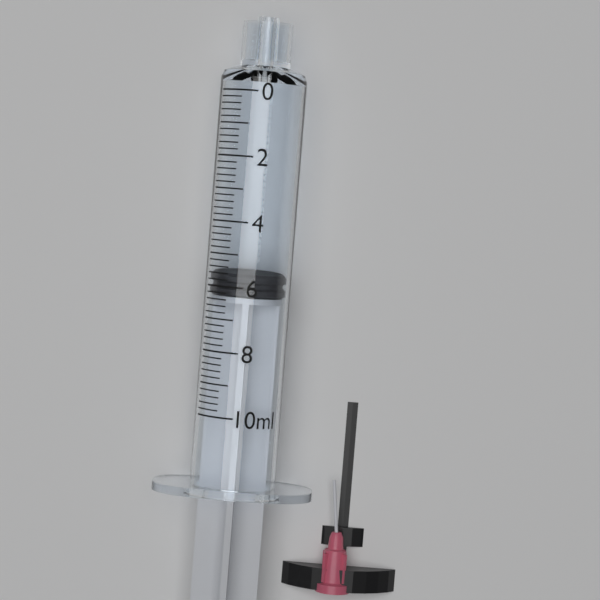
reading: 5.6 ml
